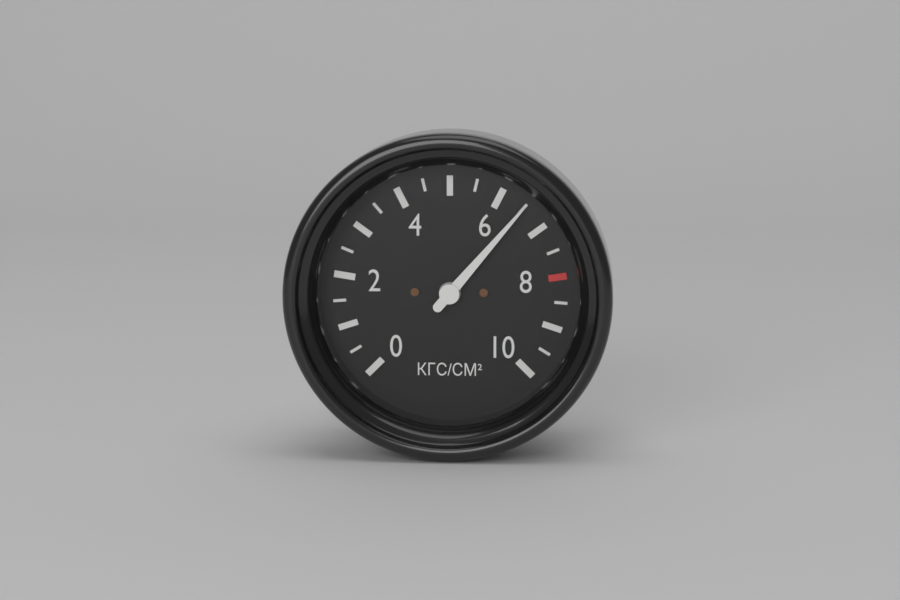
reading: 6.5 кгс/см²
